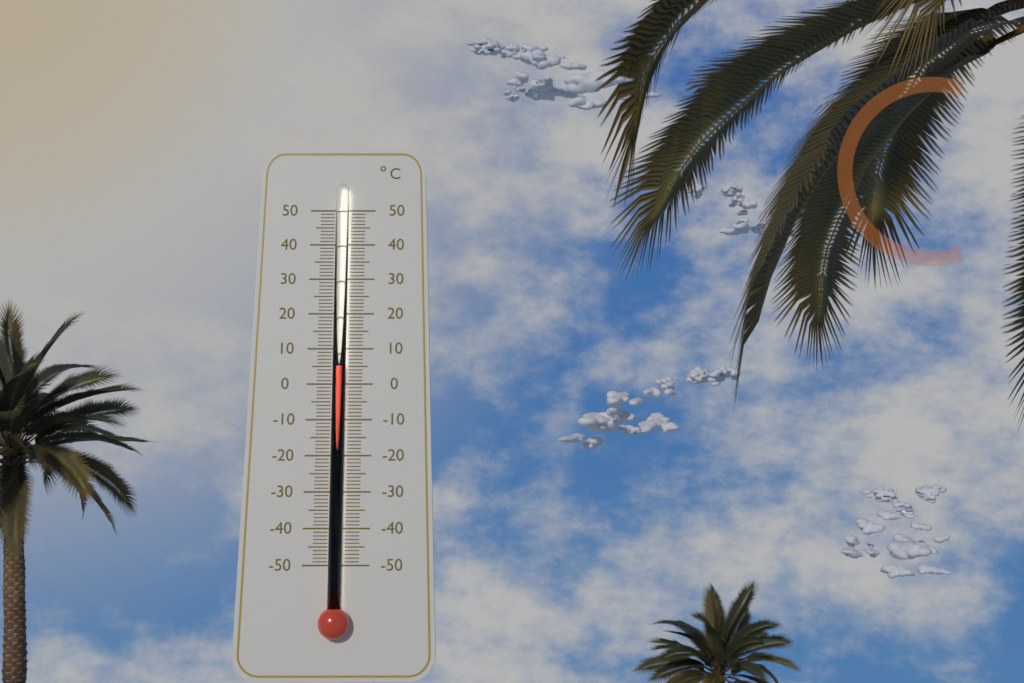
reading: 5 °C
